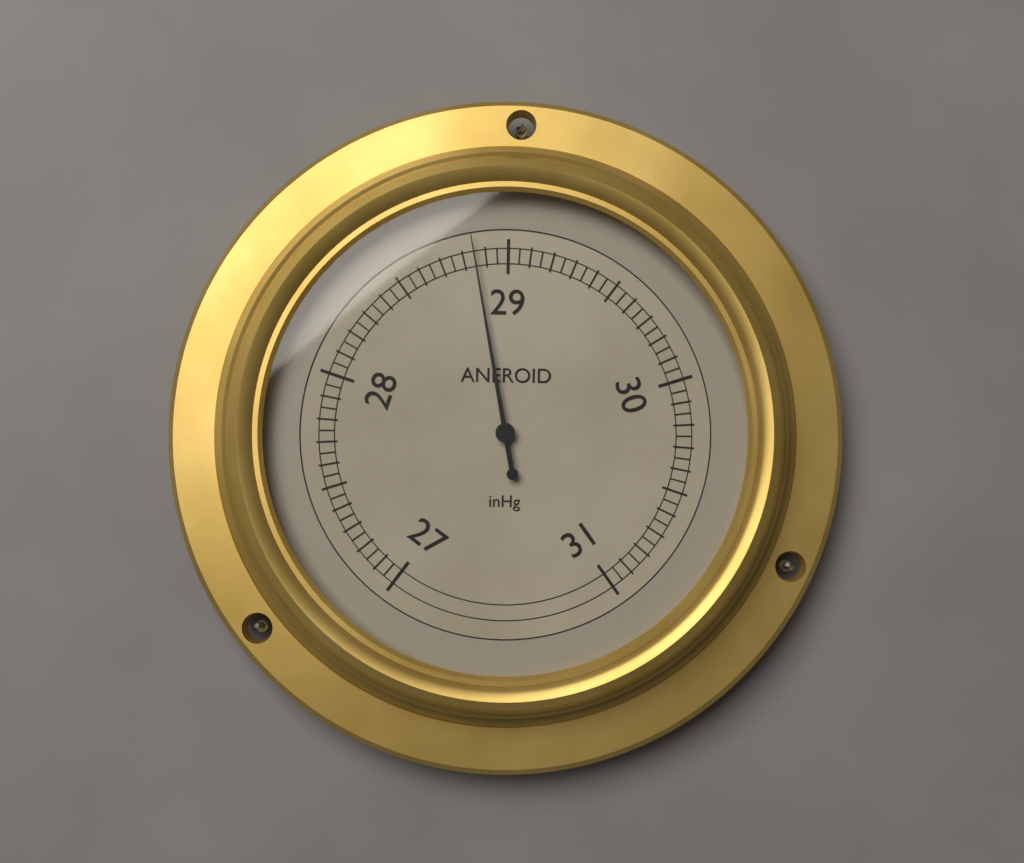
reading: 28.85 inHg
